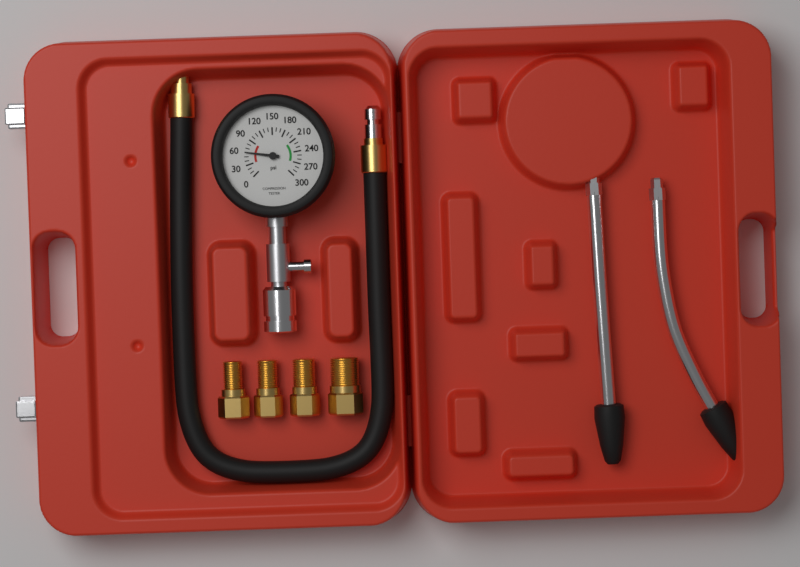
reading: 60 psi
